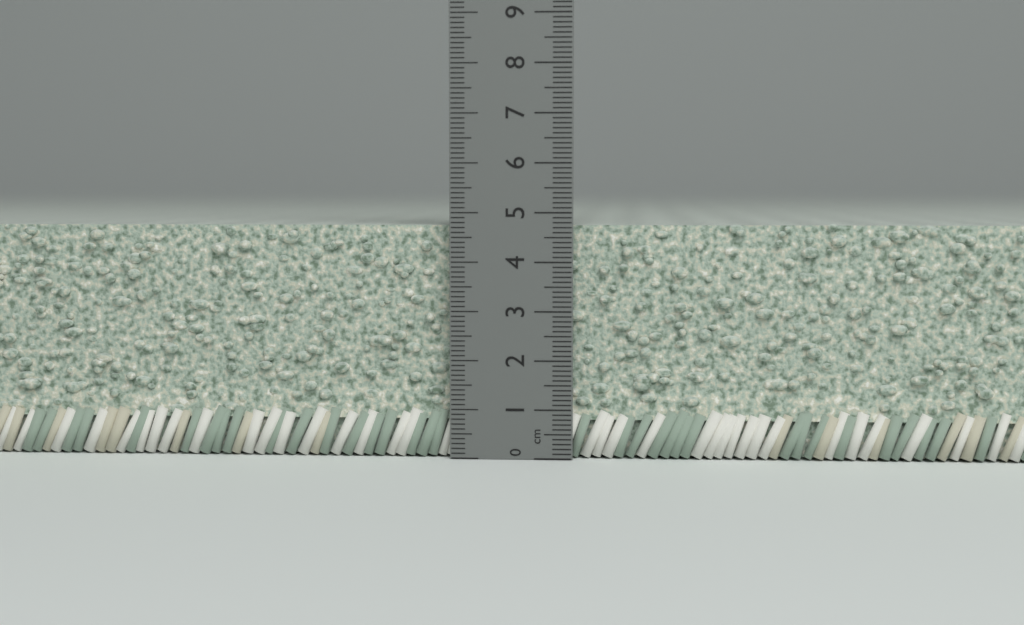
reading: 4.8 cm
